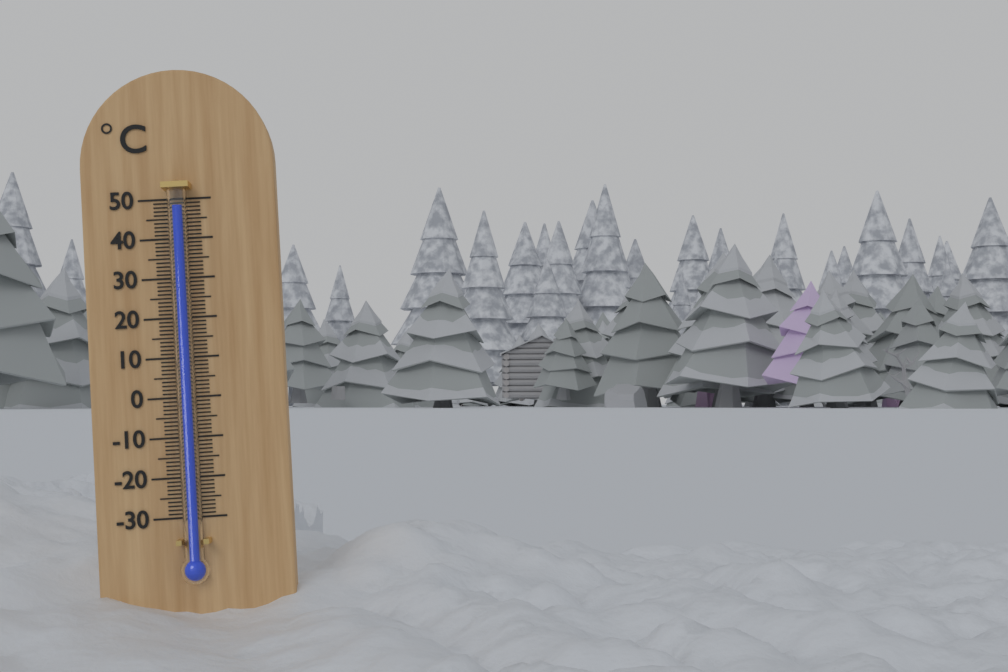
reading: 48 °C
